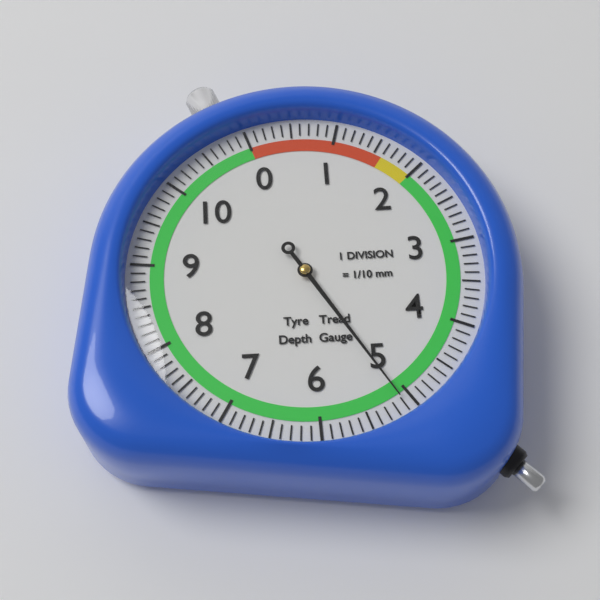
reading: 5.1 mm
